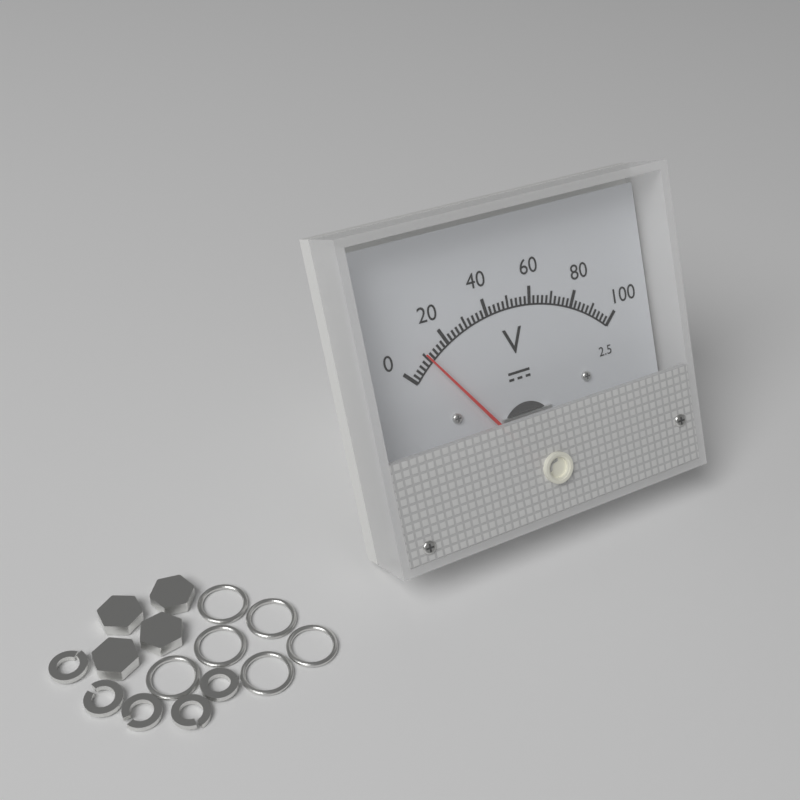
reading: 10 V
